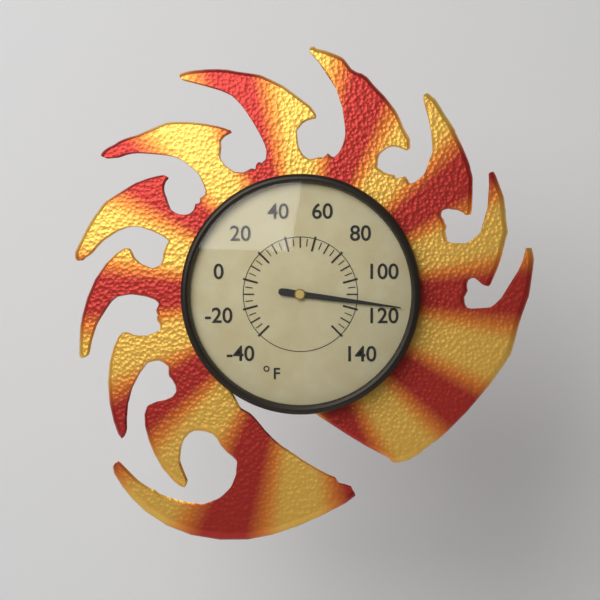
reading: 115 °F
